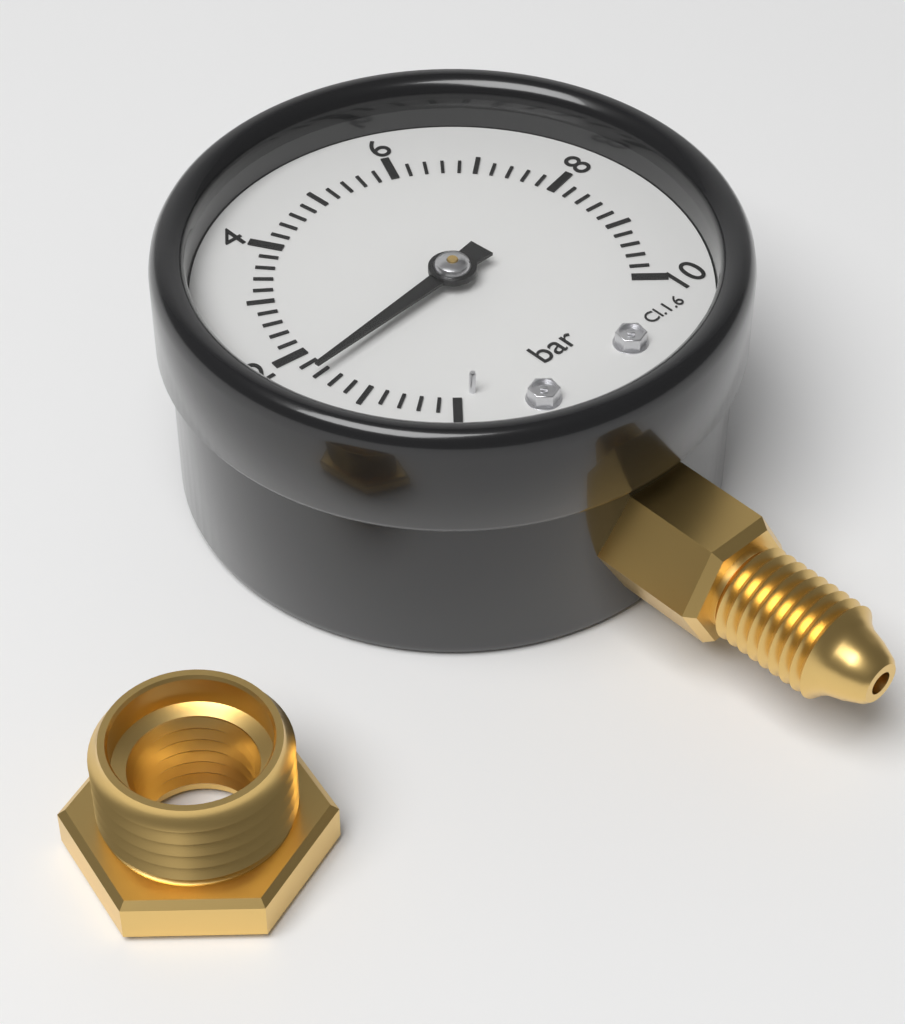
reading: 1.6 bar
